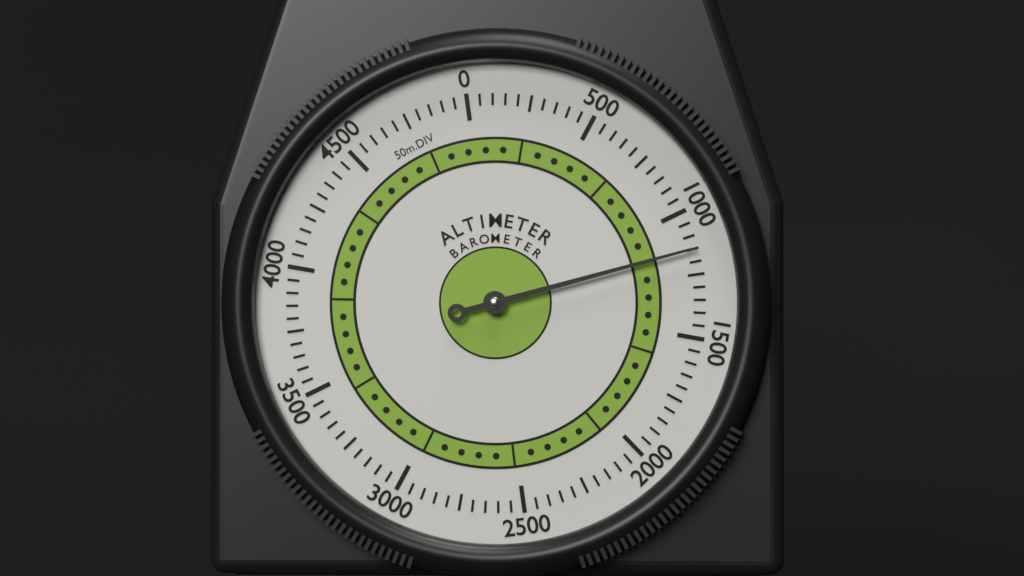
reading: 1150 m
